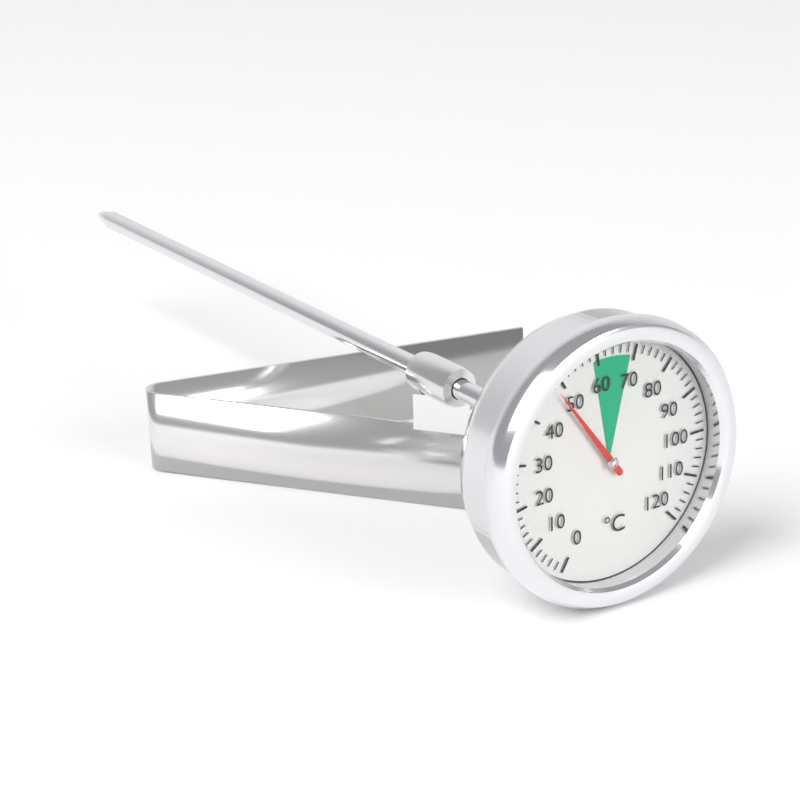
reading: 48 °C
